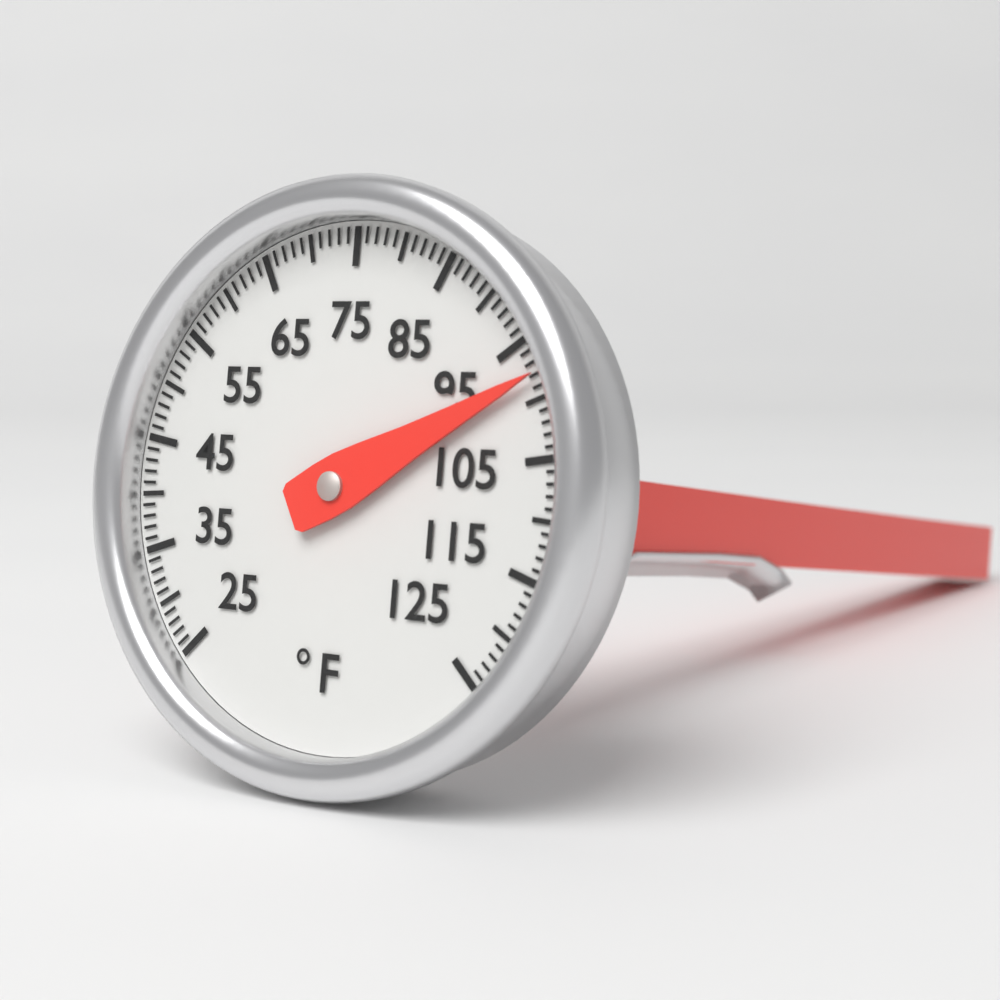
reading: 98 °F
